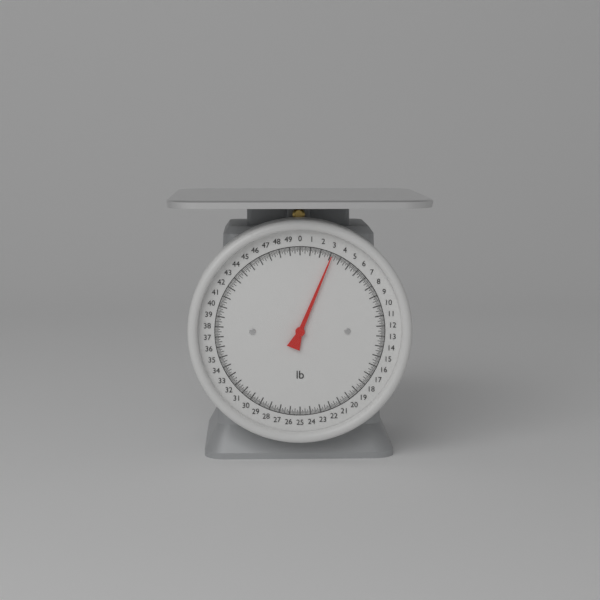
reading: 3.125 lb
